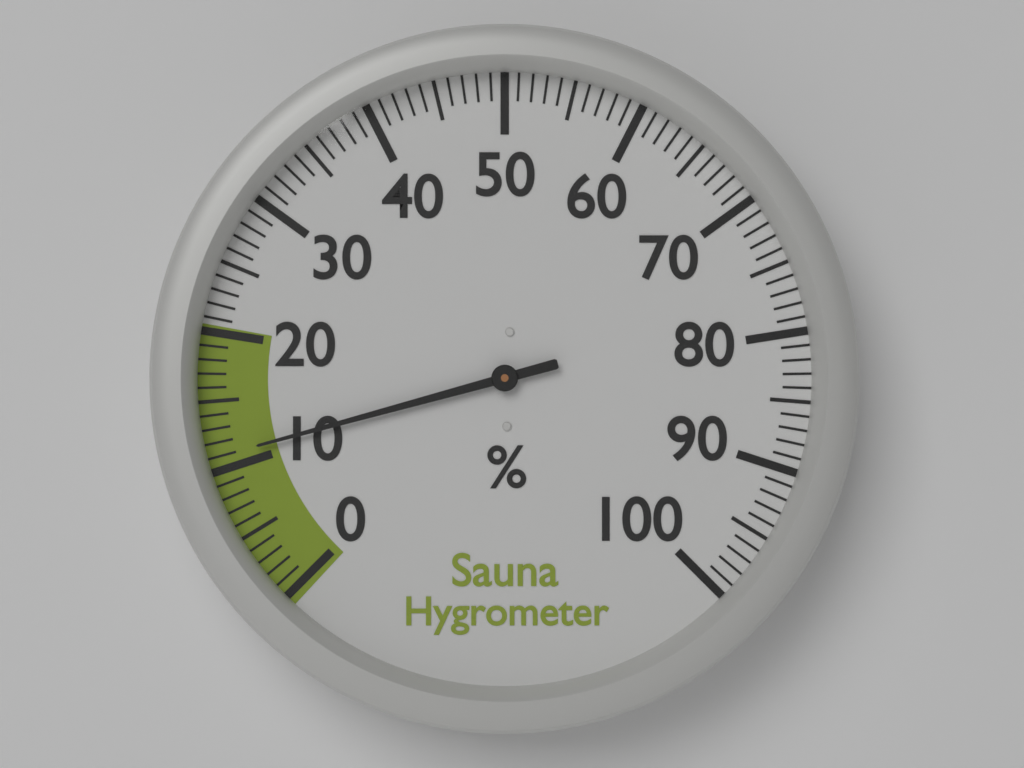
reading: 11 %
